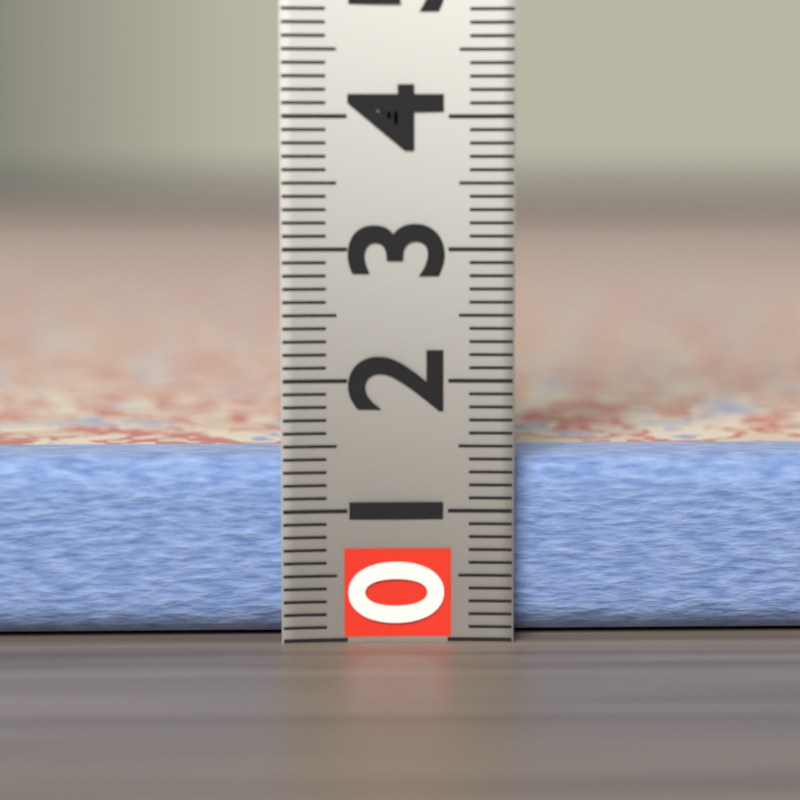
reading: 1.4 (no unit)
